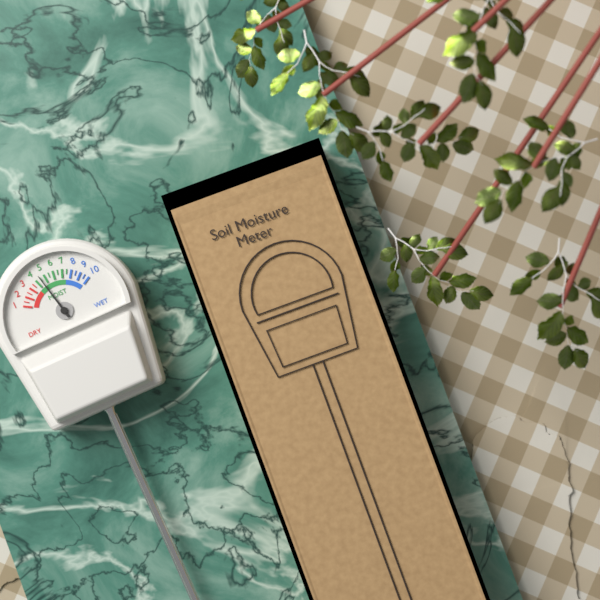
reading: 4.5 (no unit)
